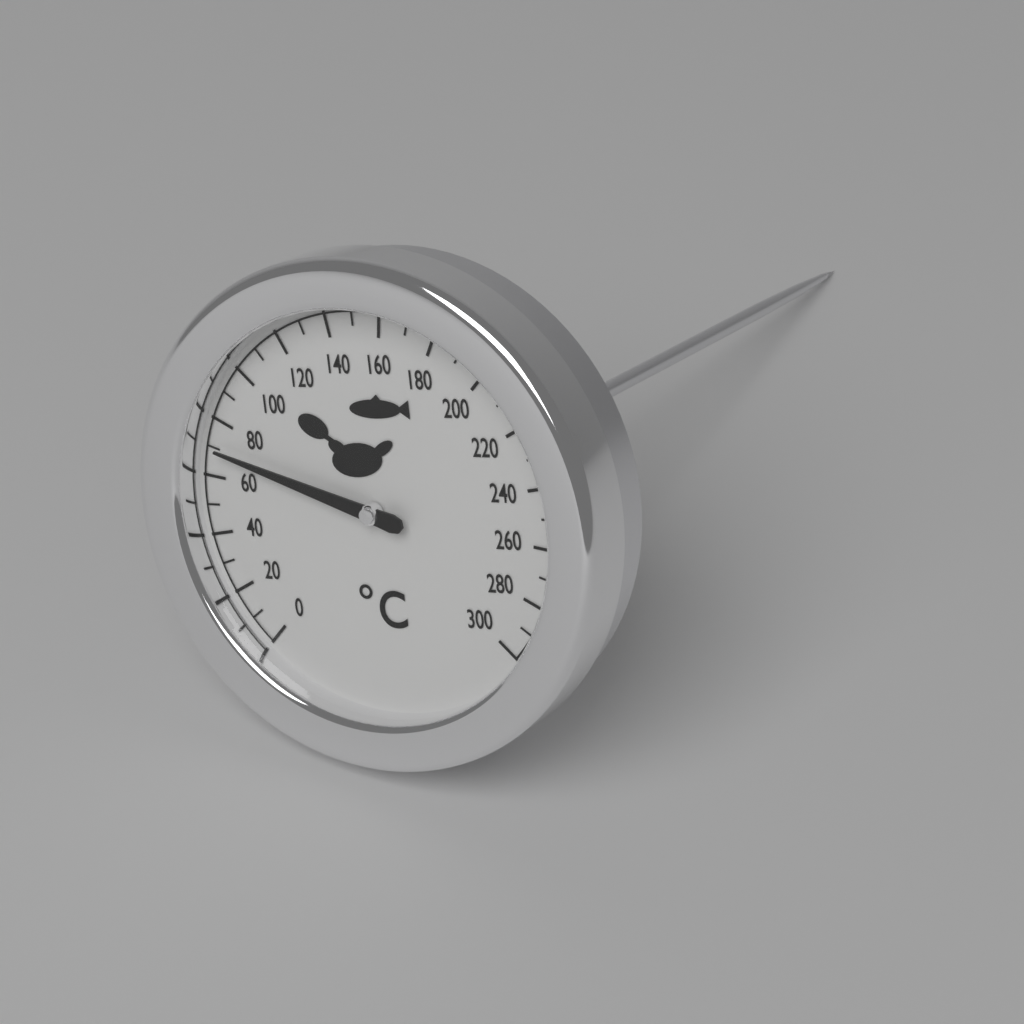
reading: 70 °C
